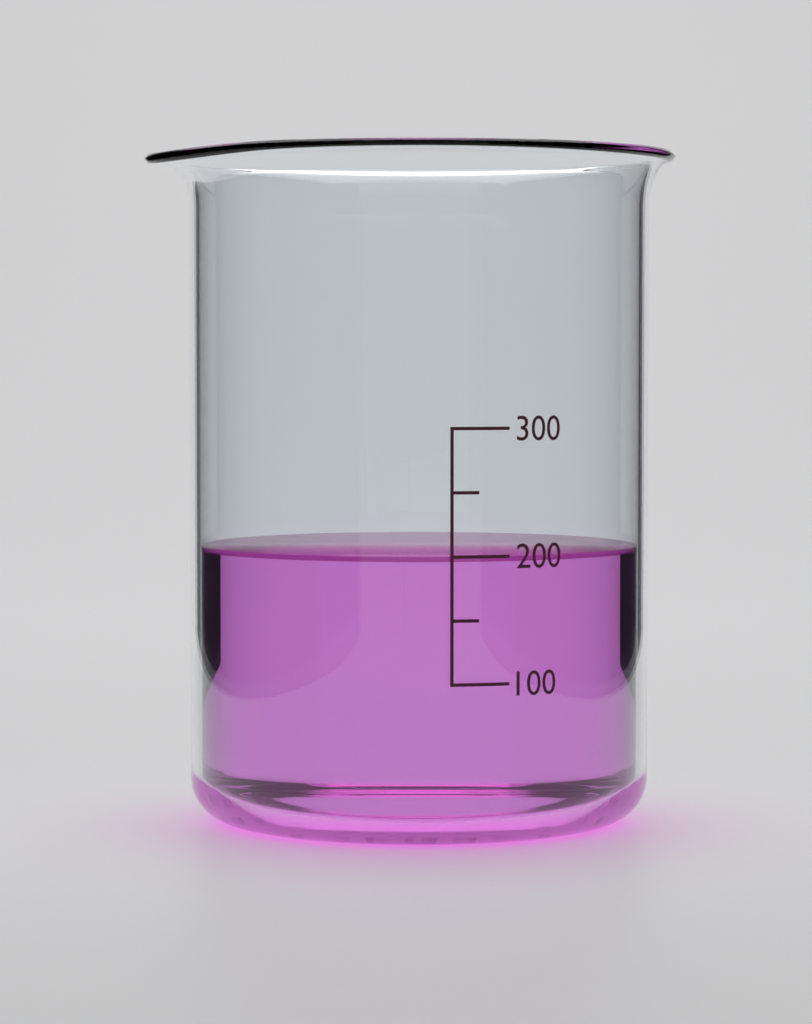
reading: 200 (no unit)
